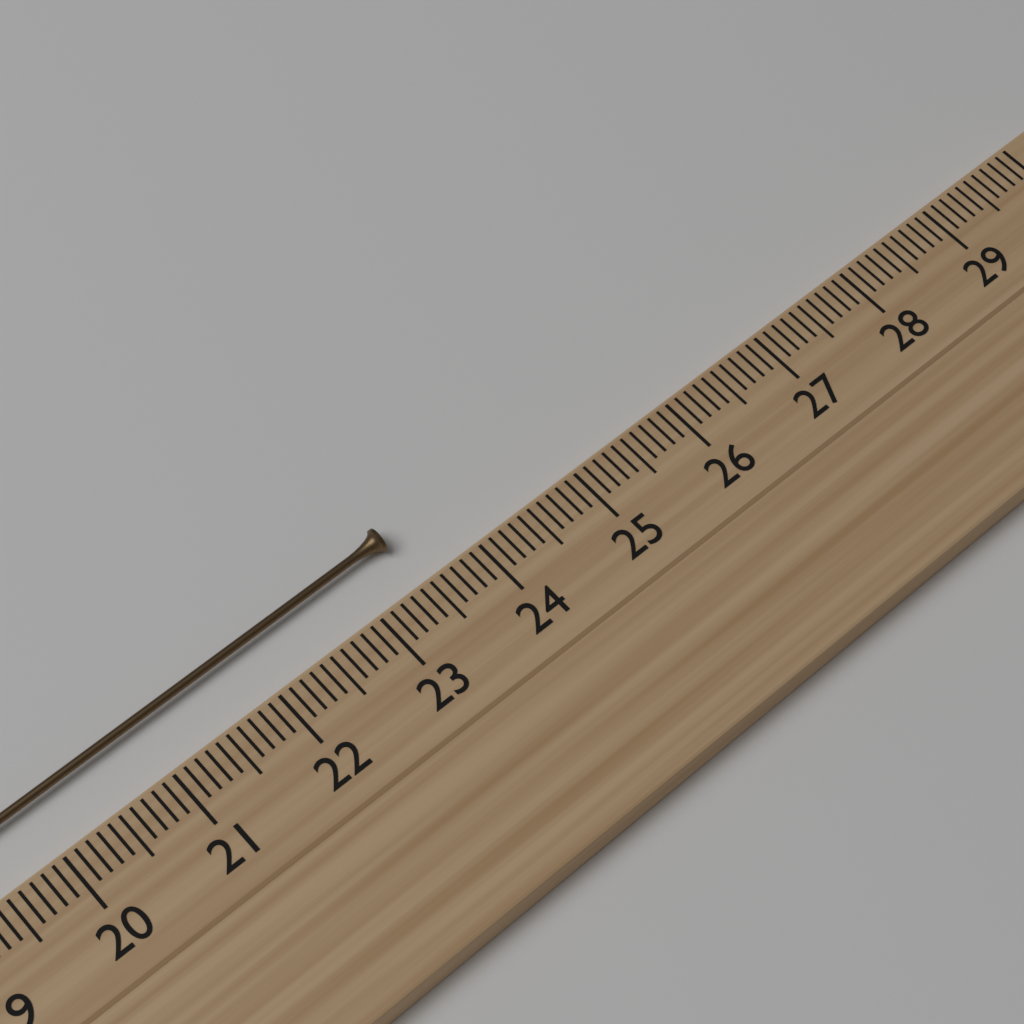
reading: 23.5 cm
